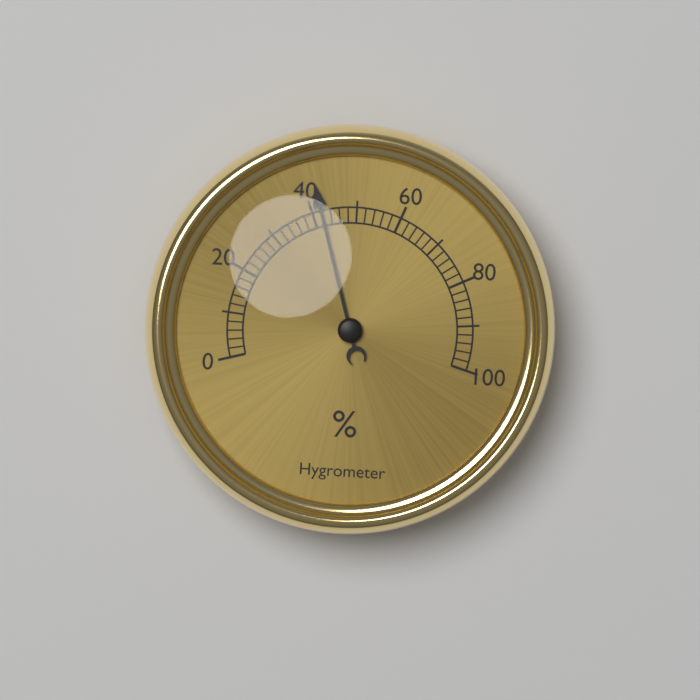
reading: 42 %
